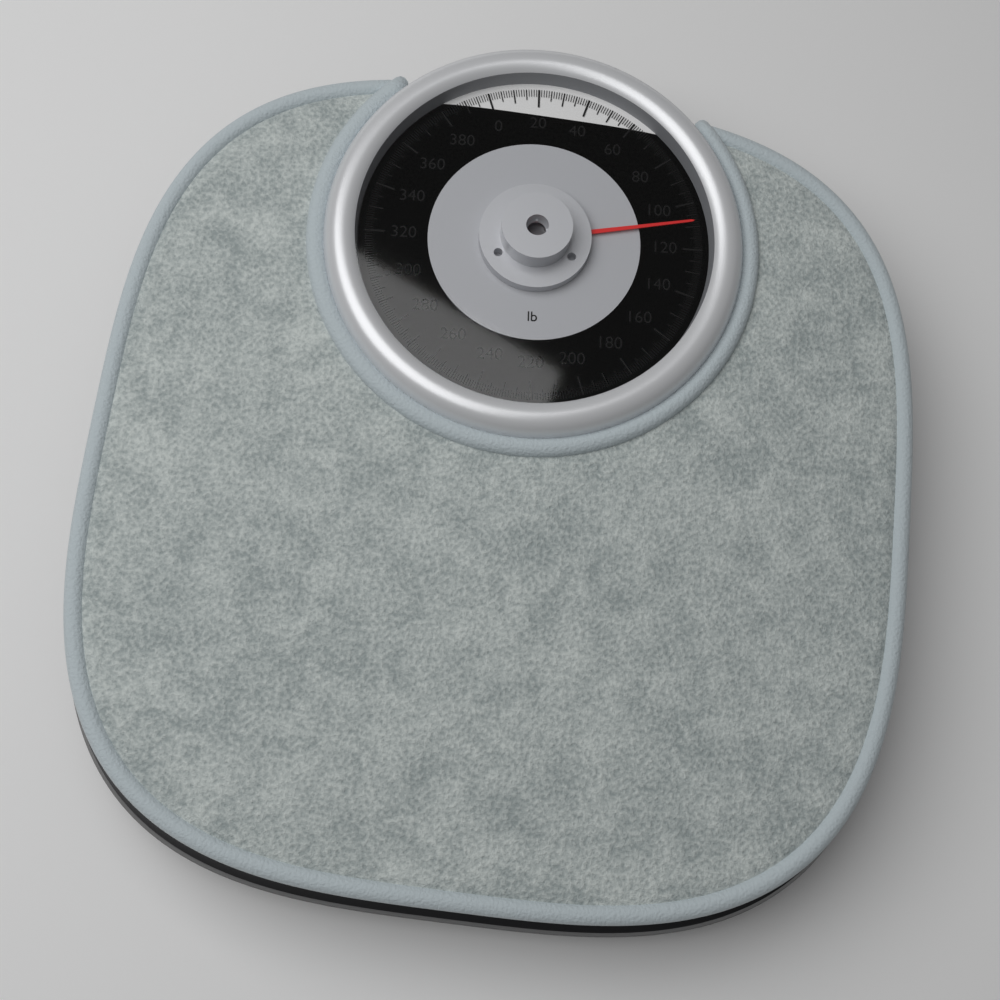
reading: 108 lb
